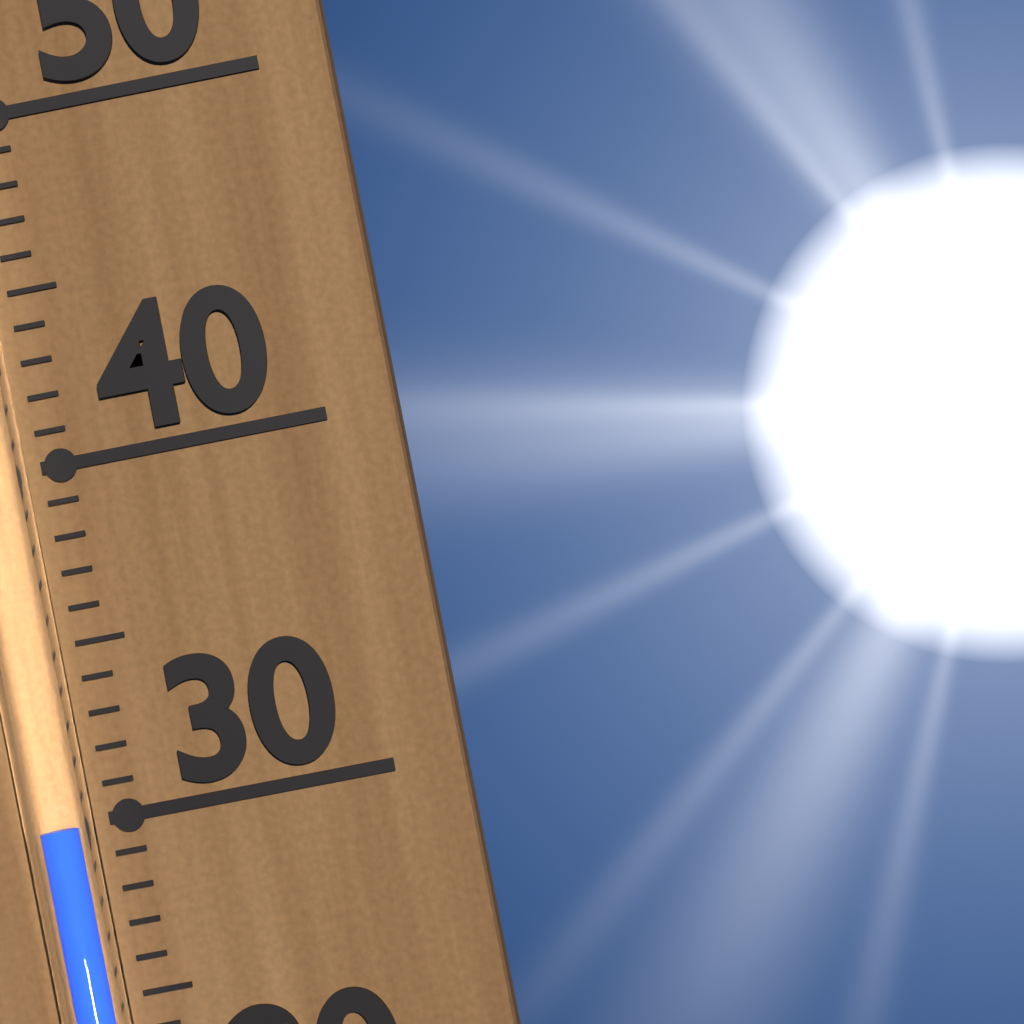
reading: 30 (no unit)
